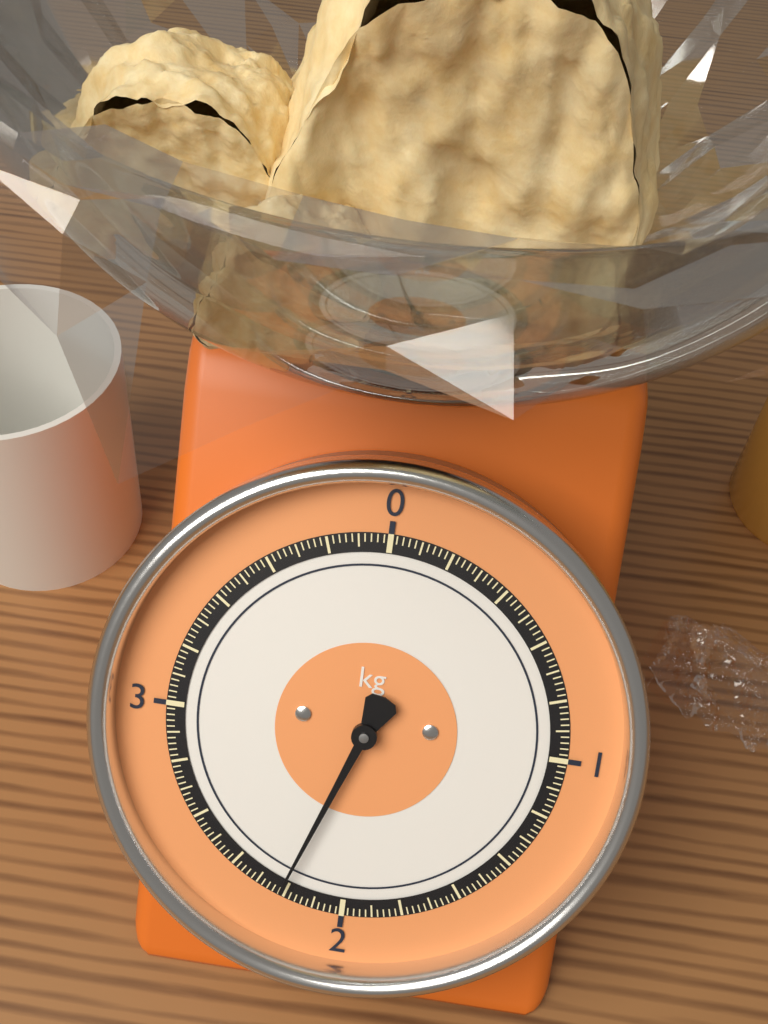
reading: 2.22 kg
